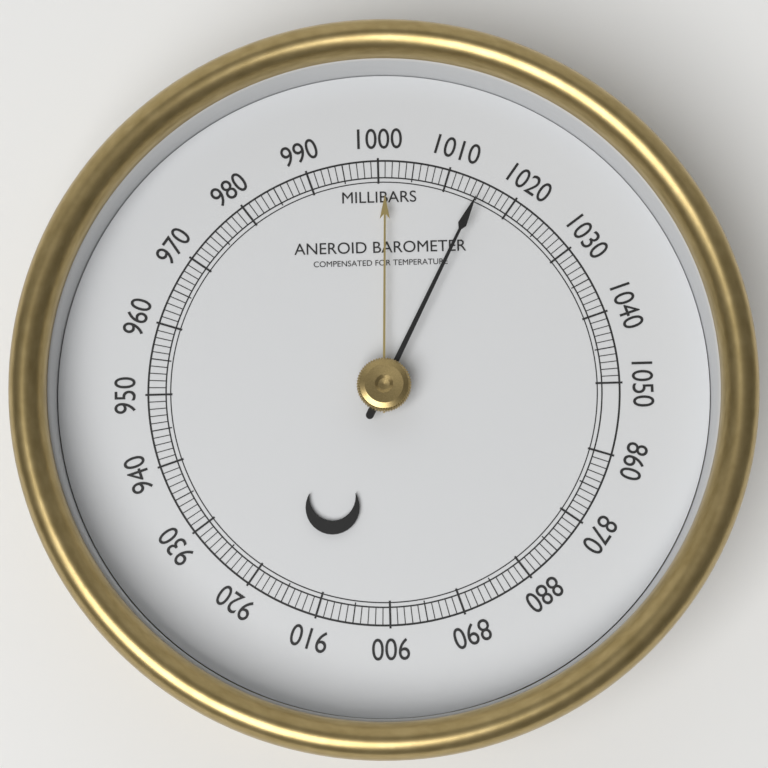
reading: 1015 mbar
